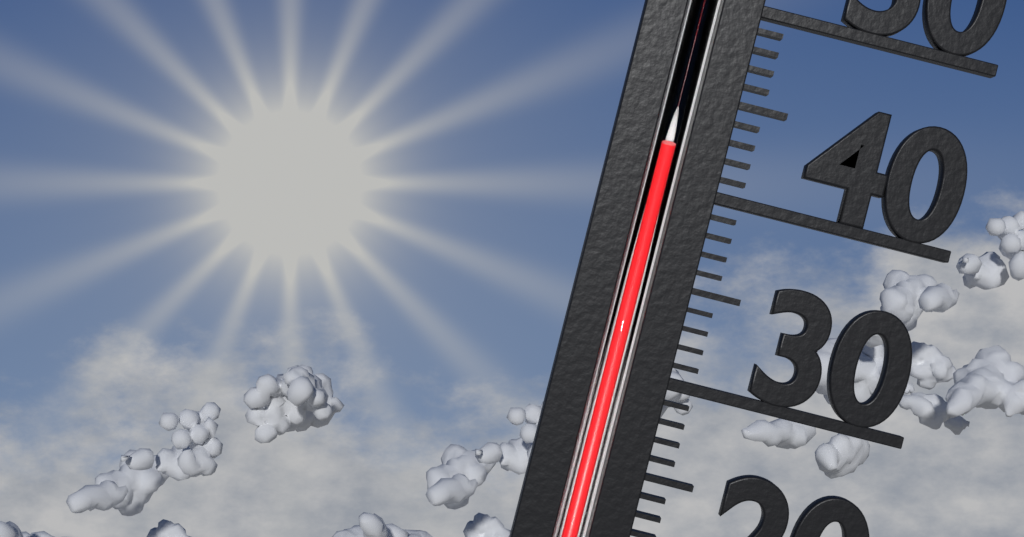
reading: 42 (no unit)
